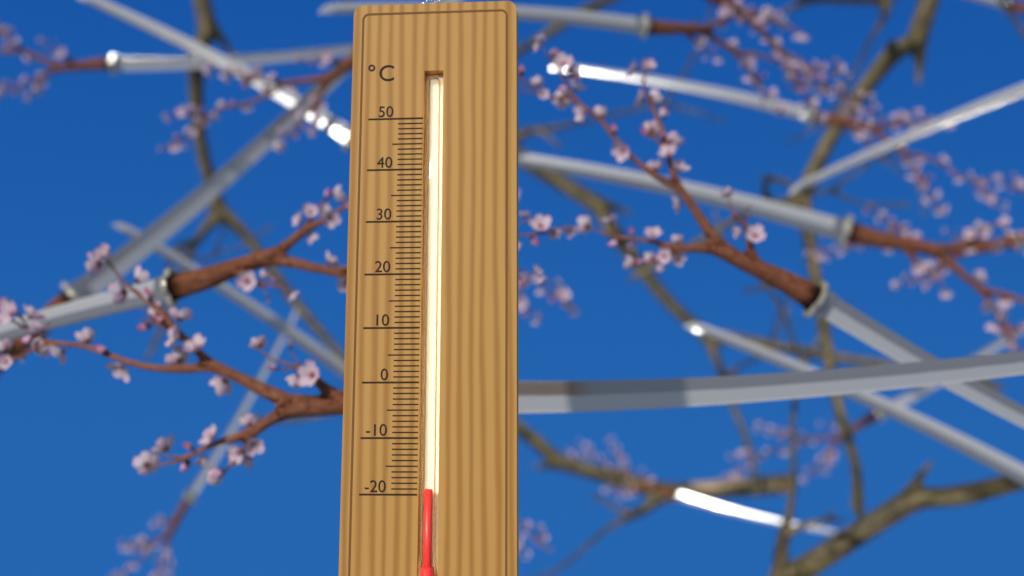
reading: -19 °C
